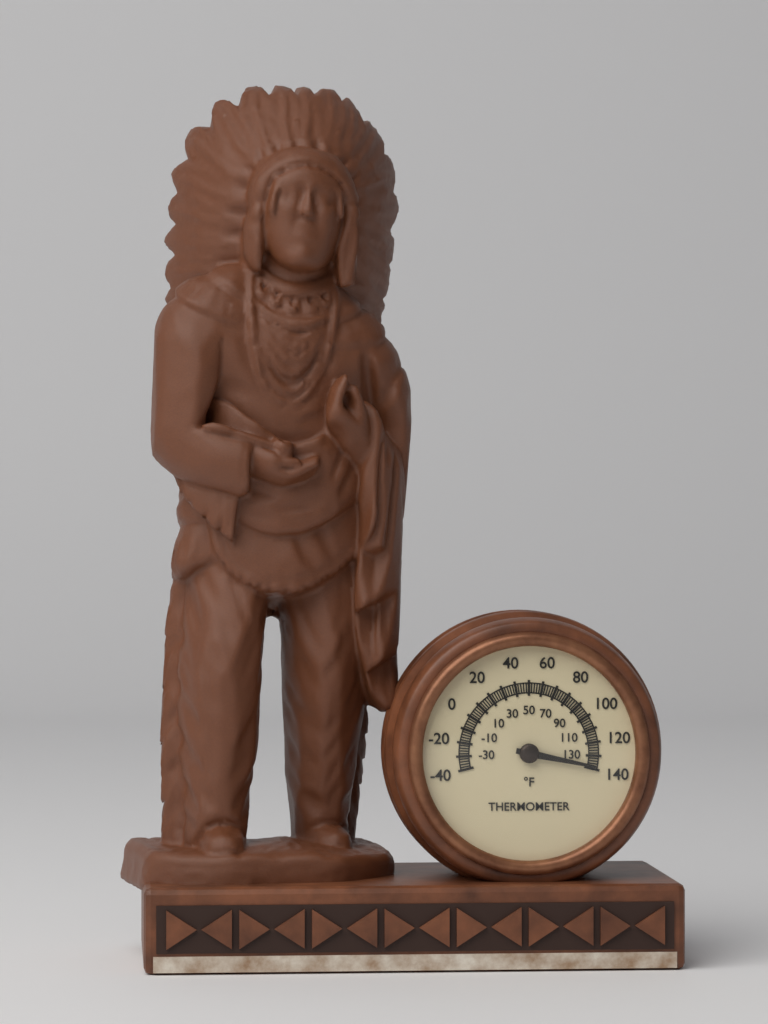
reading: 138 °F
